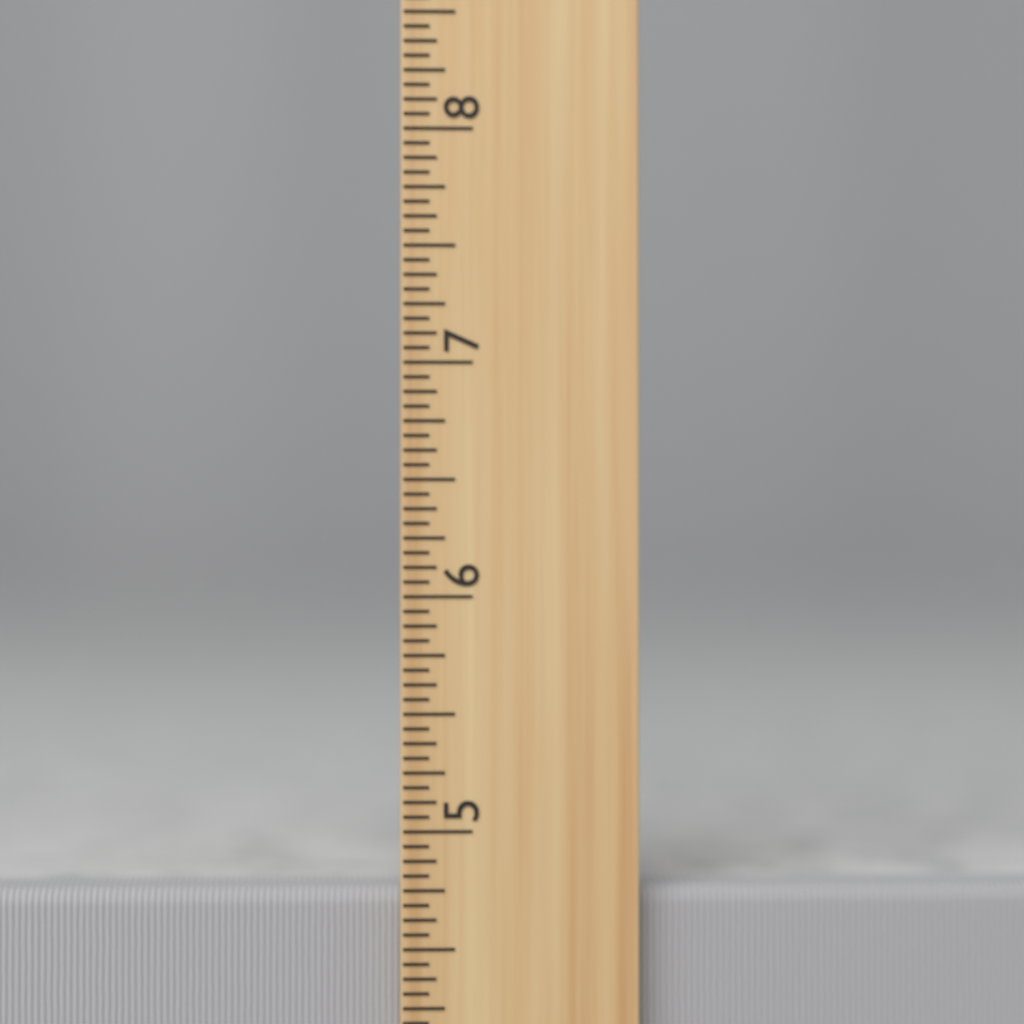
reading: 4.7500 inch
